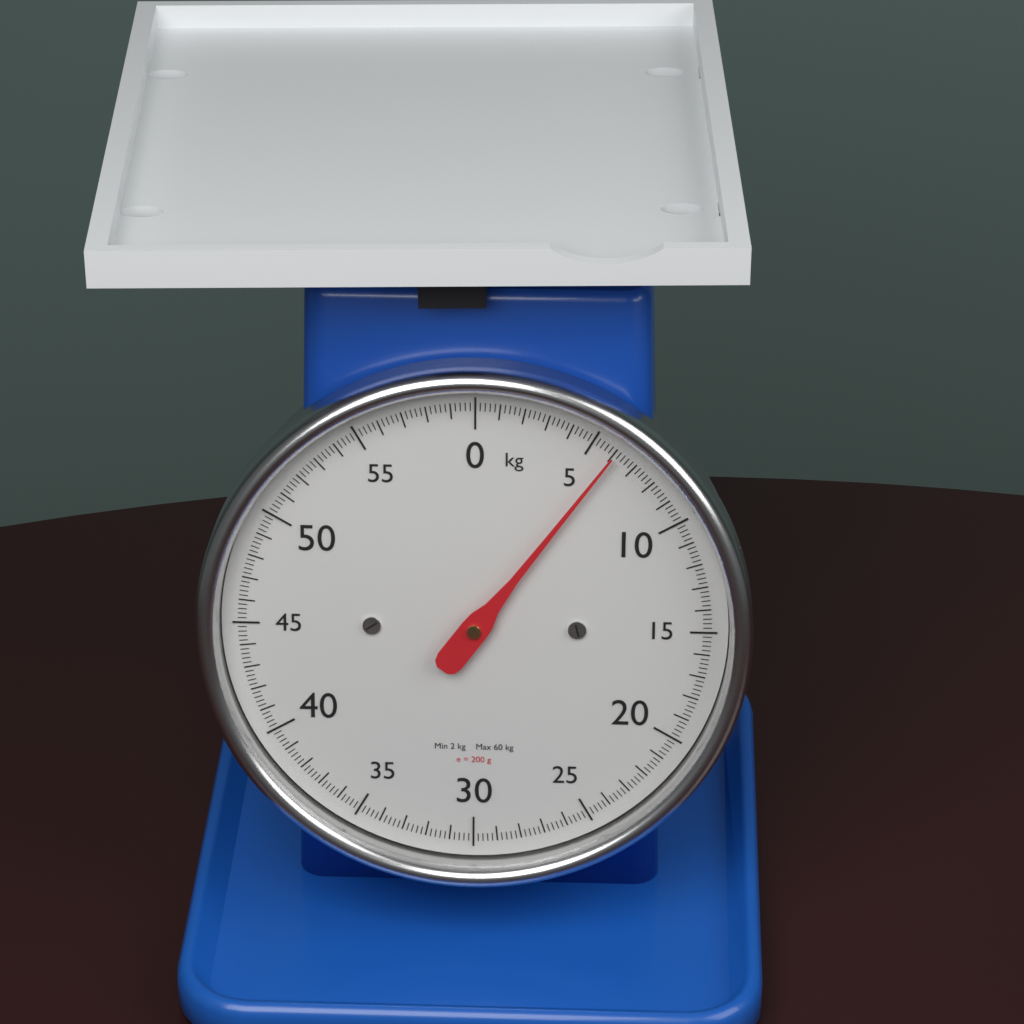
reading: 6.0 kg
